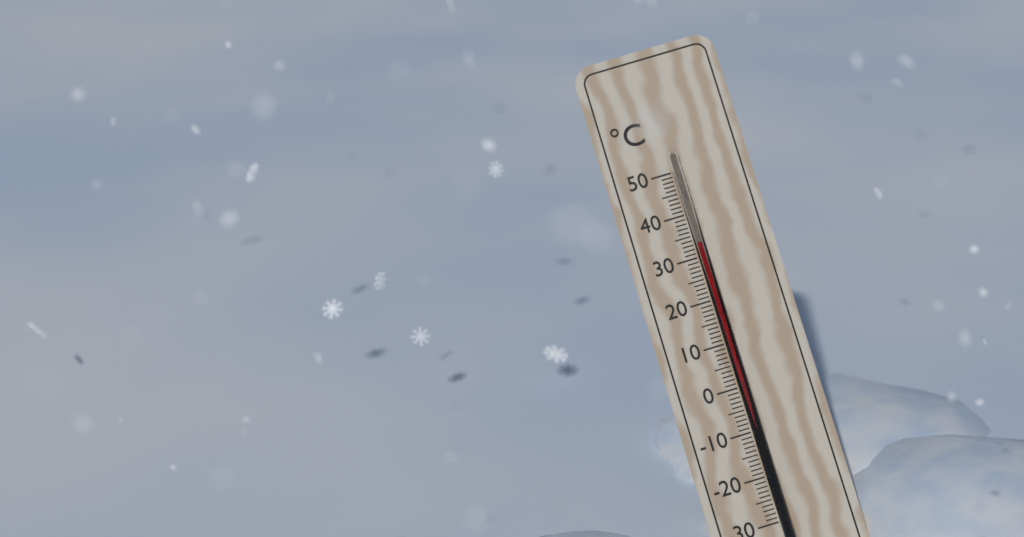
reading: 33 °C
